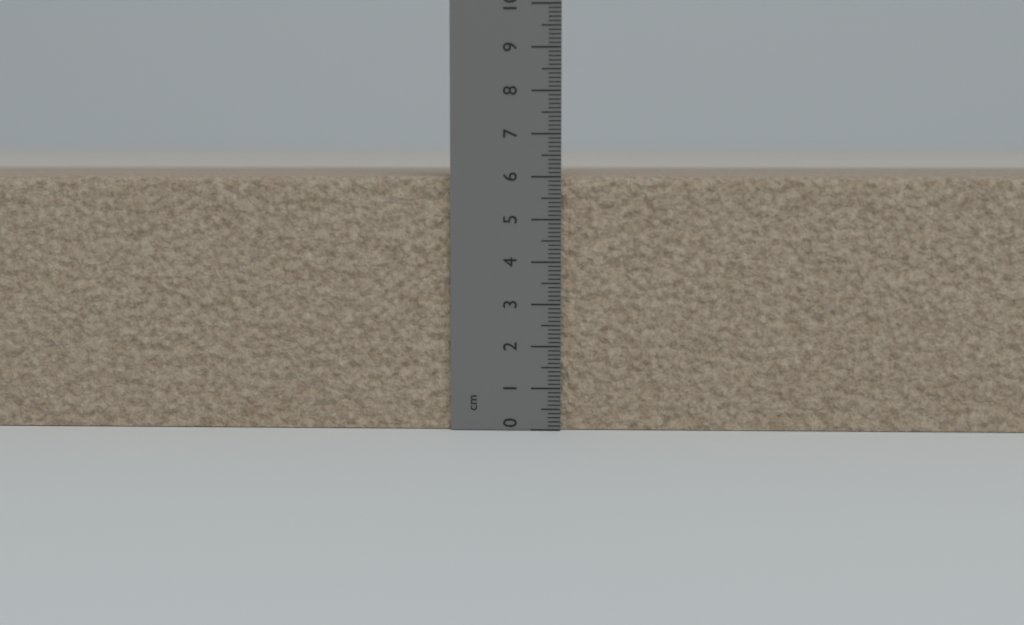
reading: 6.0 cm
